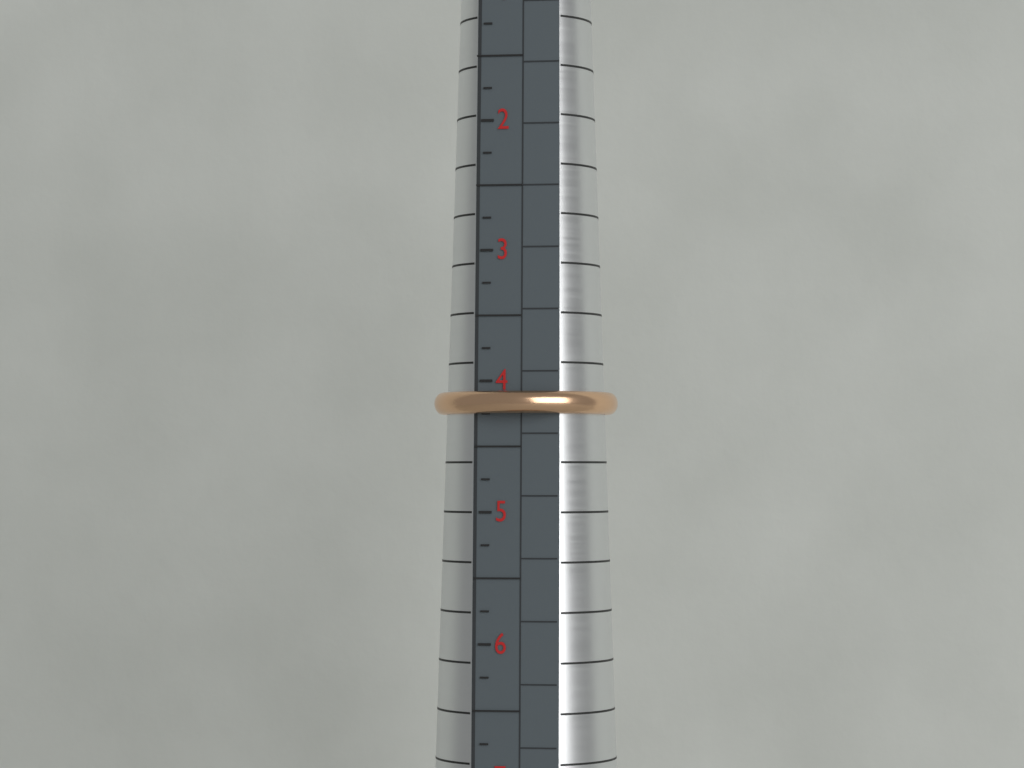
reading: 4.25 (no unit)
